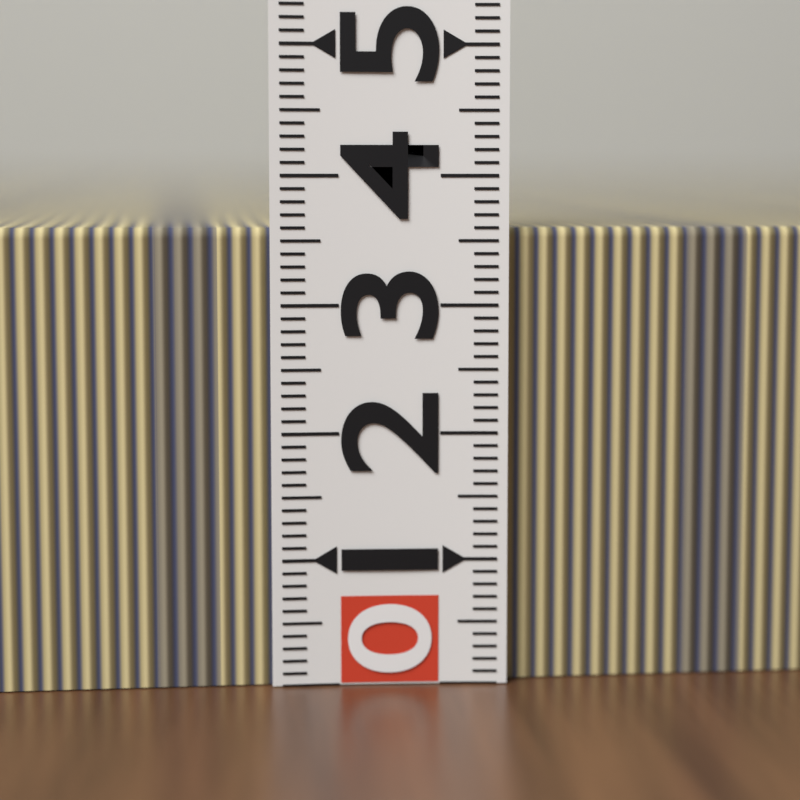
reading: 3.6 (no unit)
